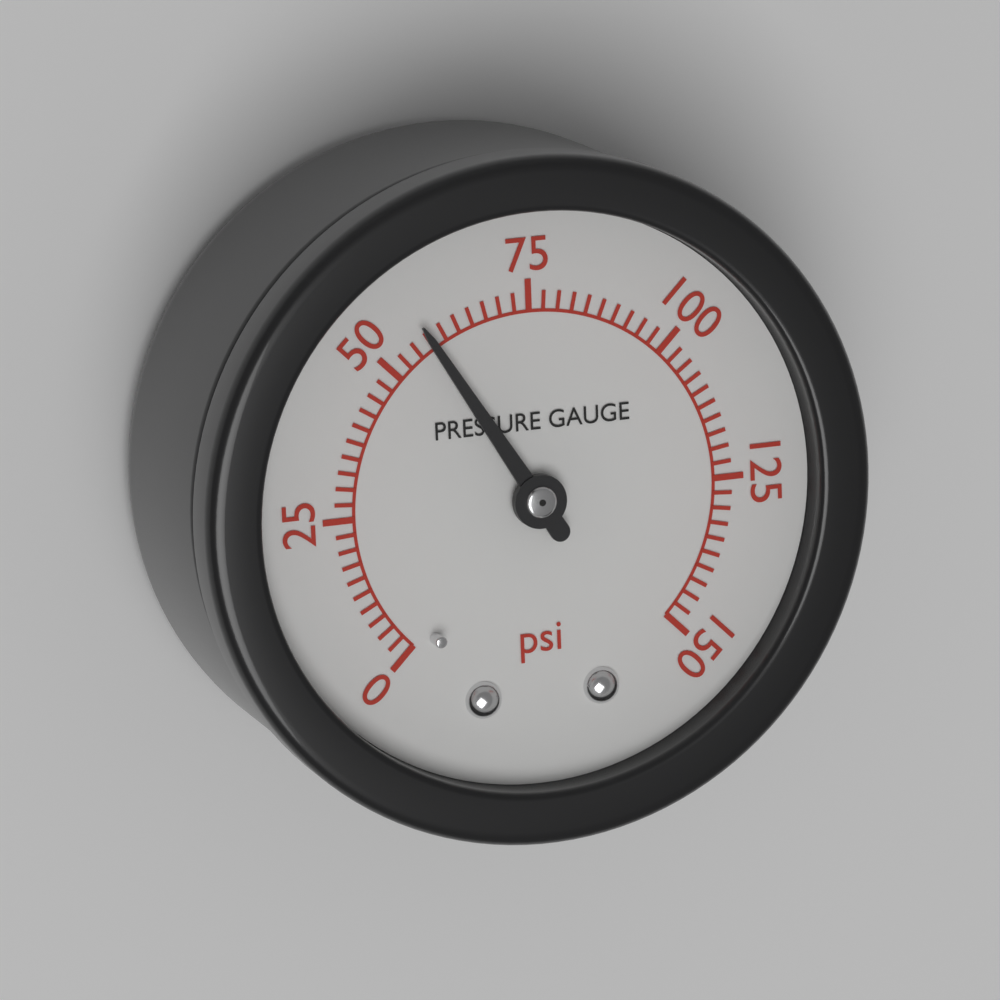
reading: 57.5 psi
